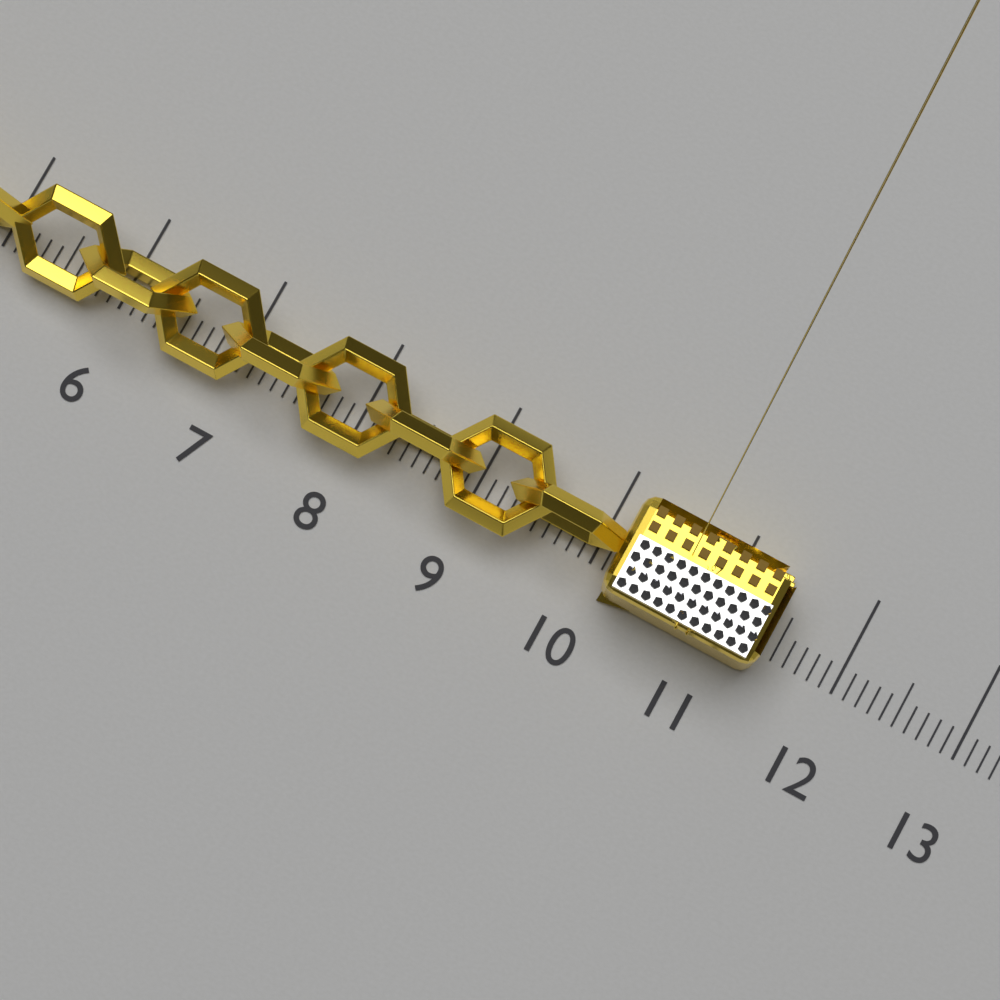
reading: 11.4 (no unit)
